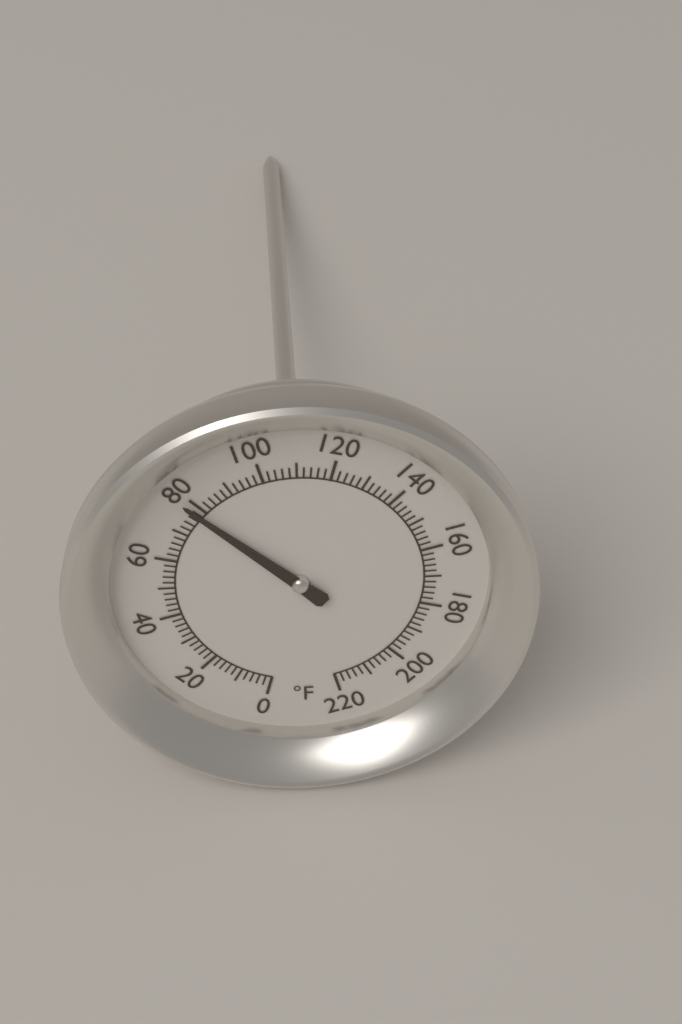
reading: 78 °F
